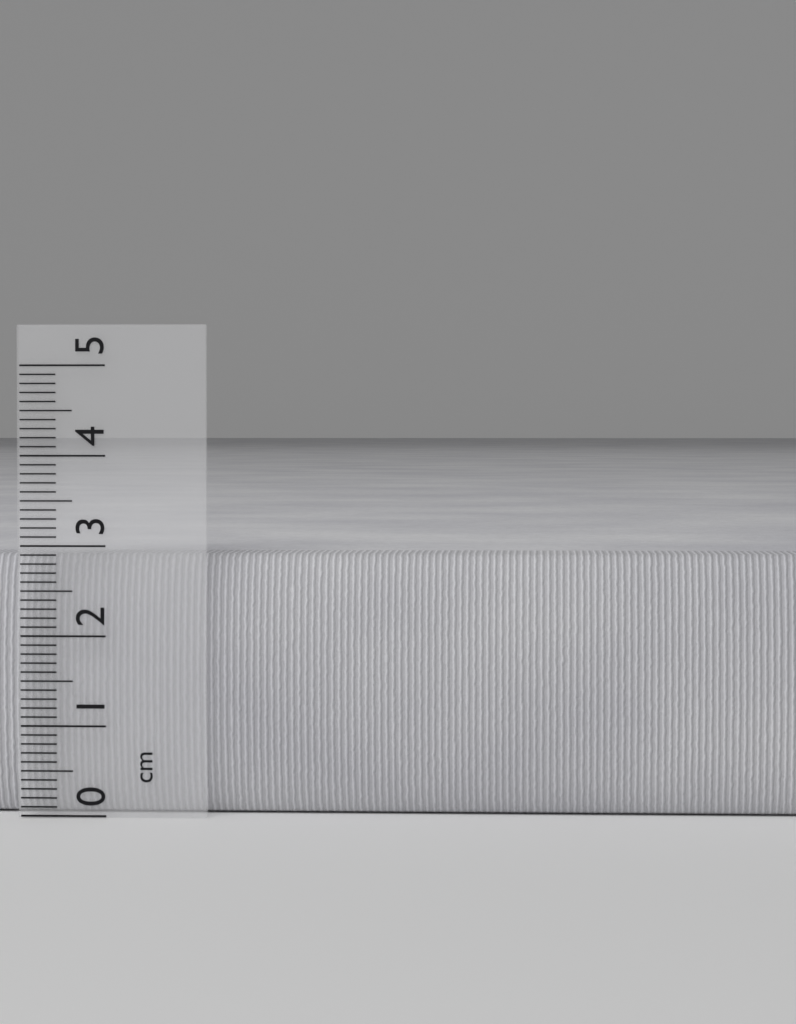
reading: 2.9 cm
